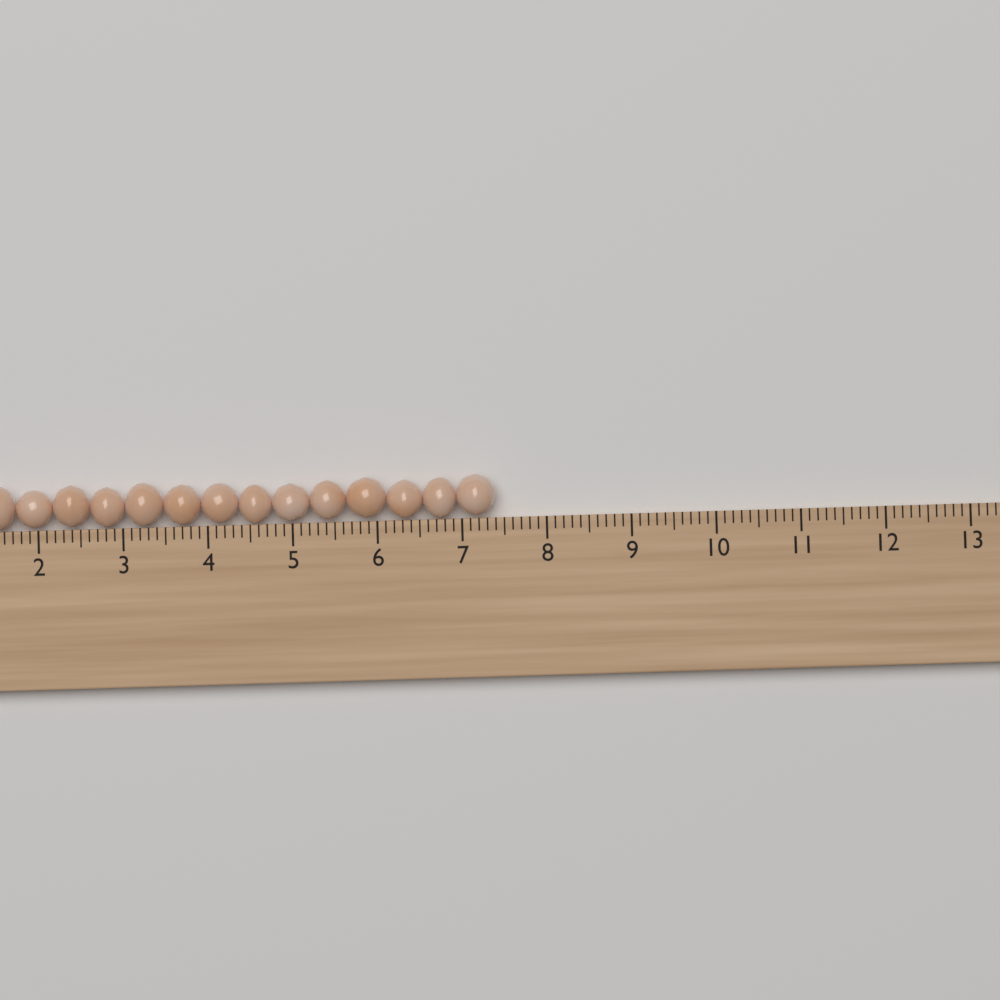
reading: 7.4 cm
